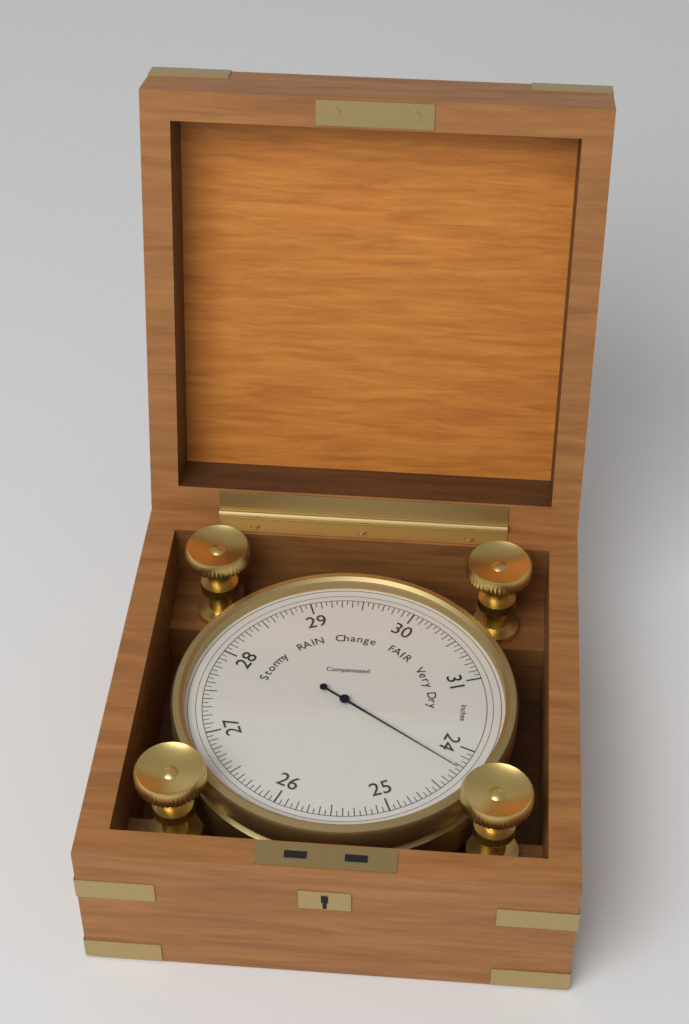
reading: 24.25 inHg
